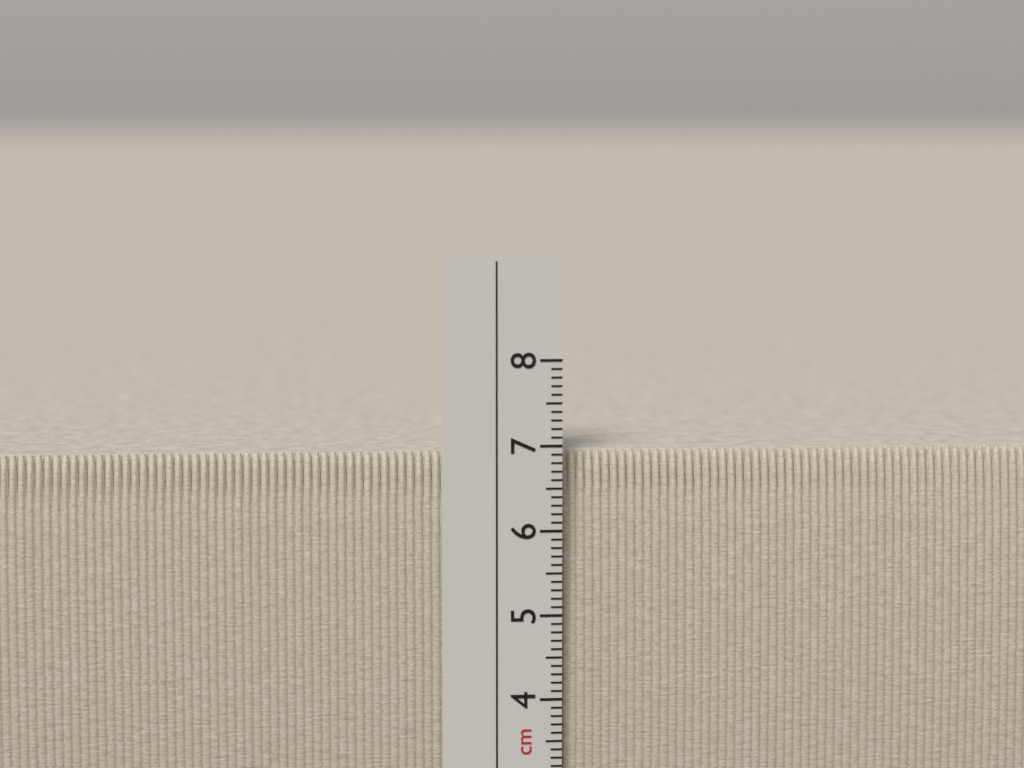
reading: 6.9 cm
